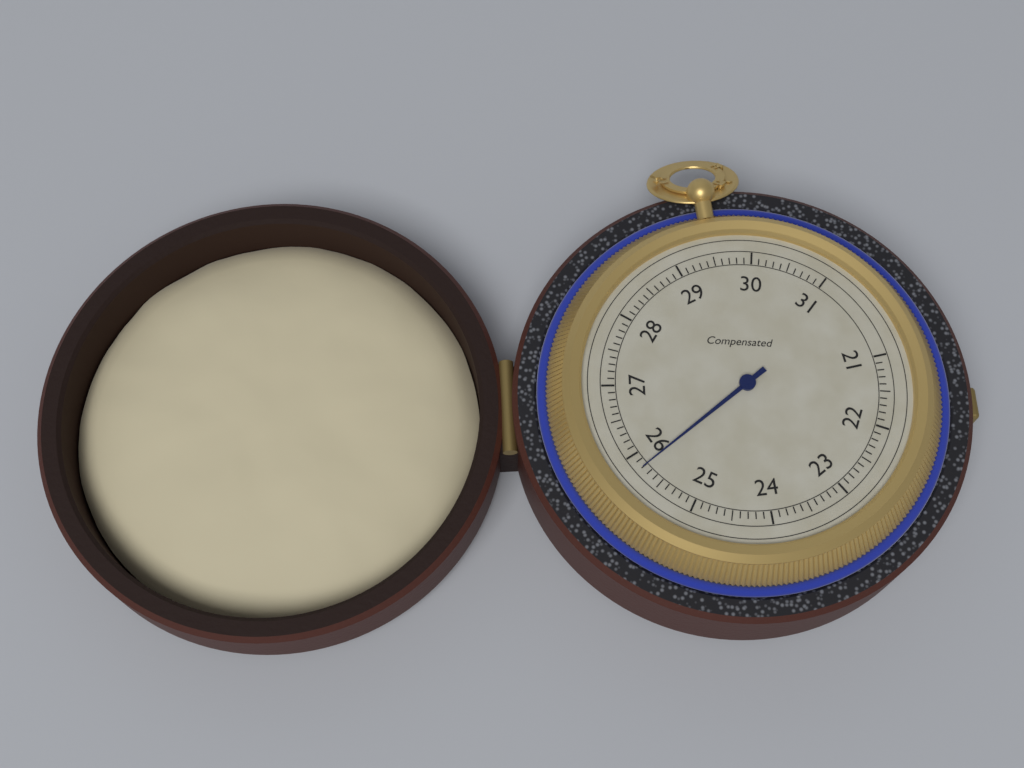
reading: 25.8 (no unit)
